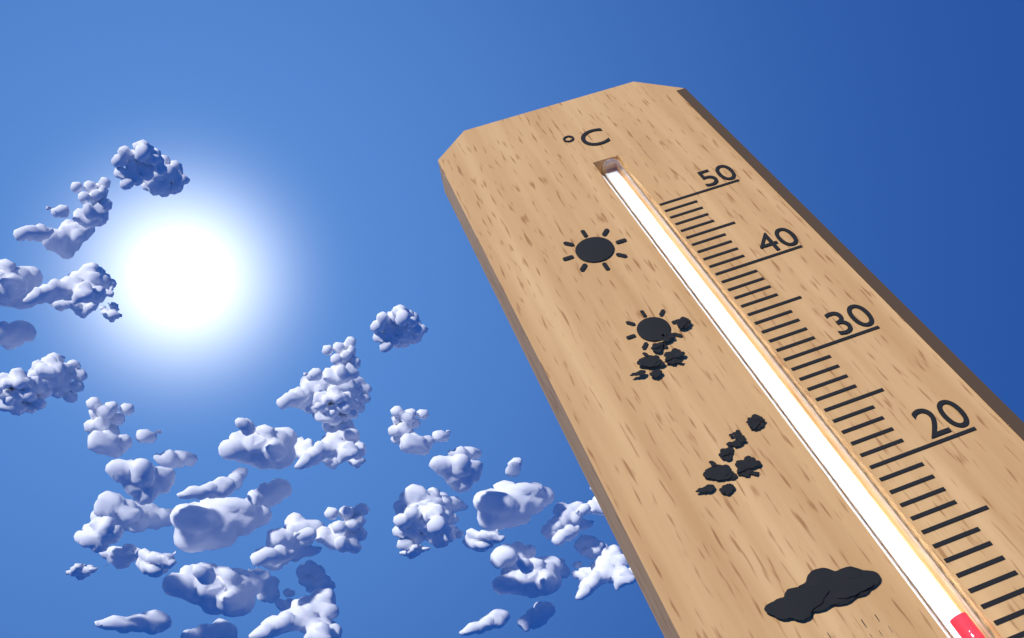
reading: 10 °C
